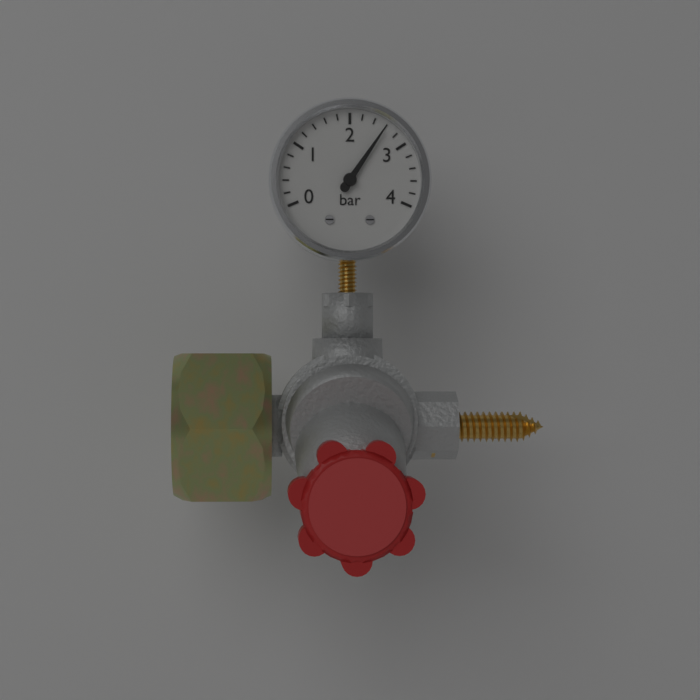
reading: 2.6 bar
